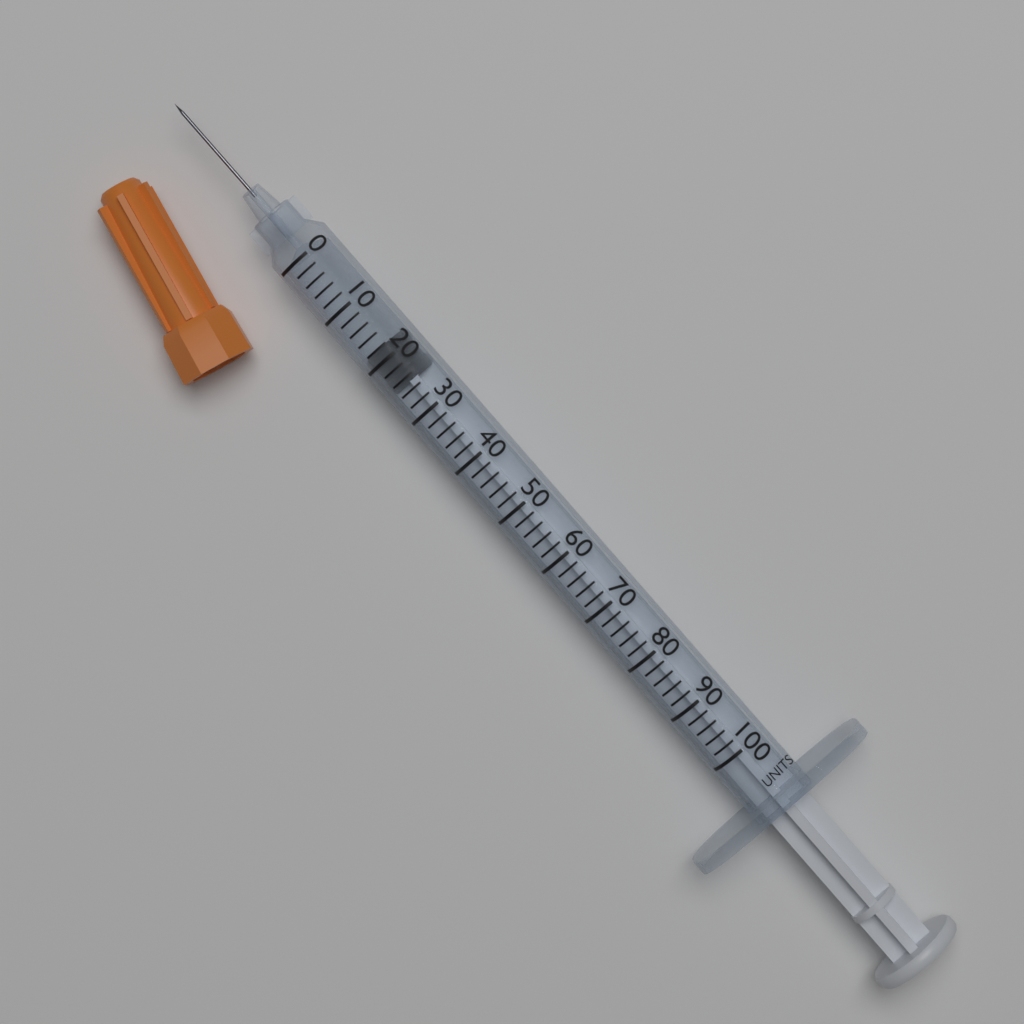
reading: 18 units
